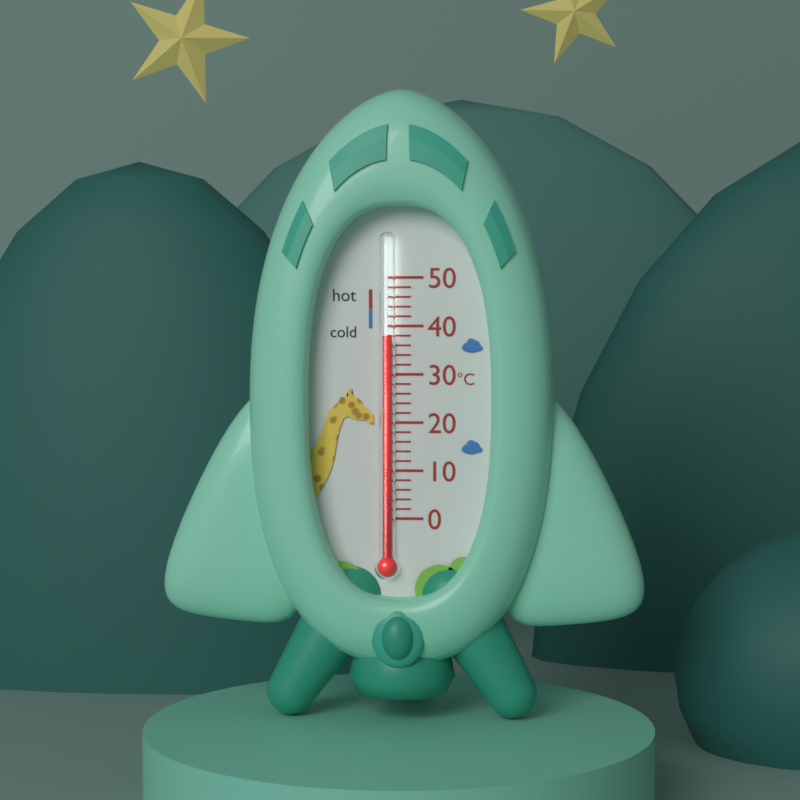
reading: 38 °C
